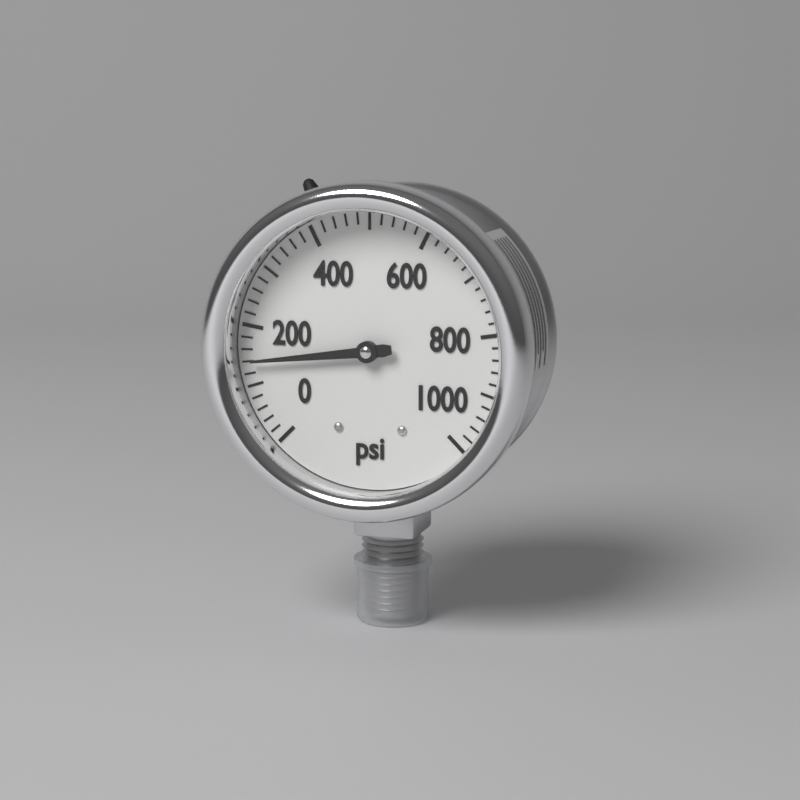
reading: 140 psi
